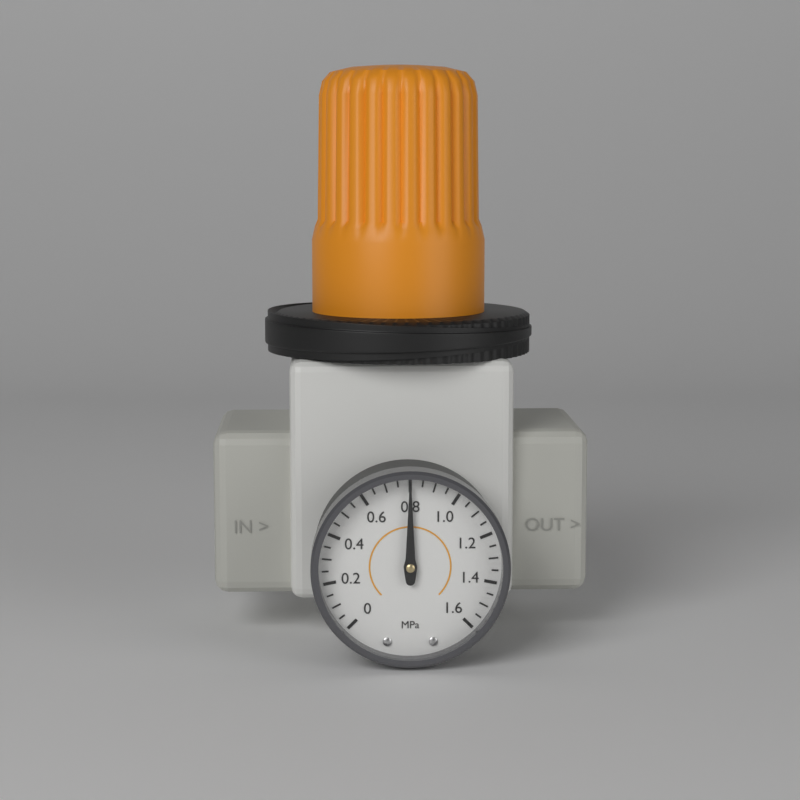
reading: 0.80 MPa
